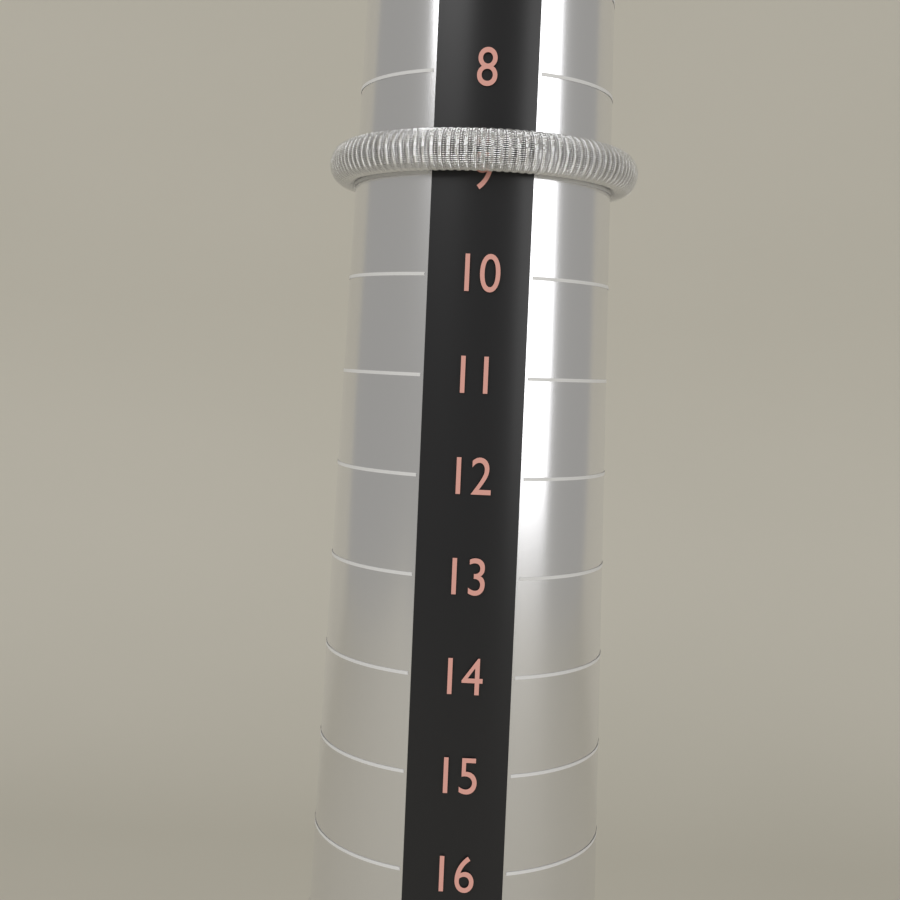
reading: 9 (no unit)
